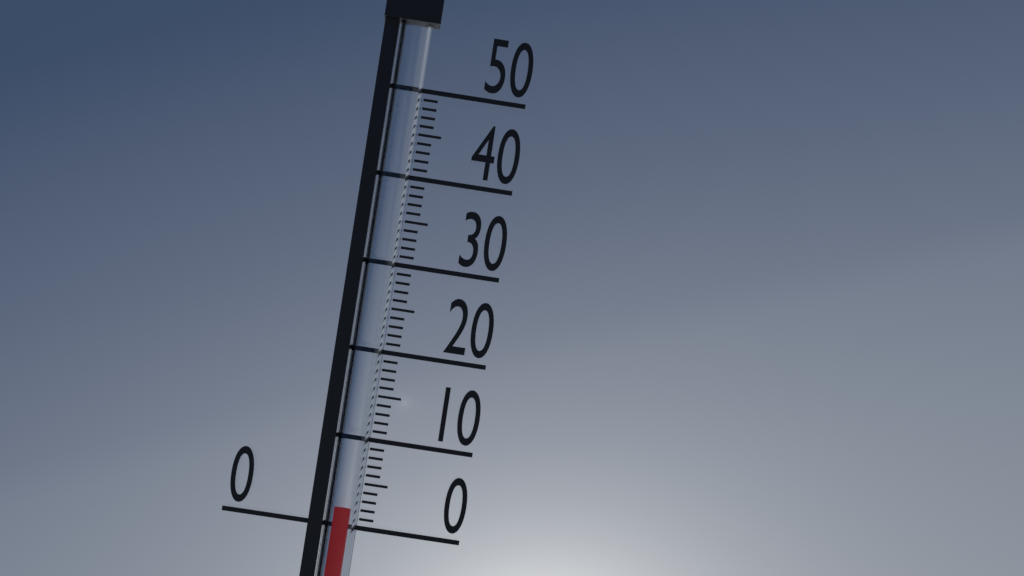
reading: 2 (no unit)
